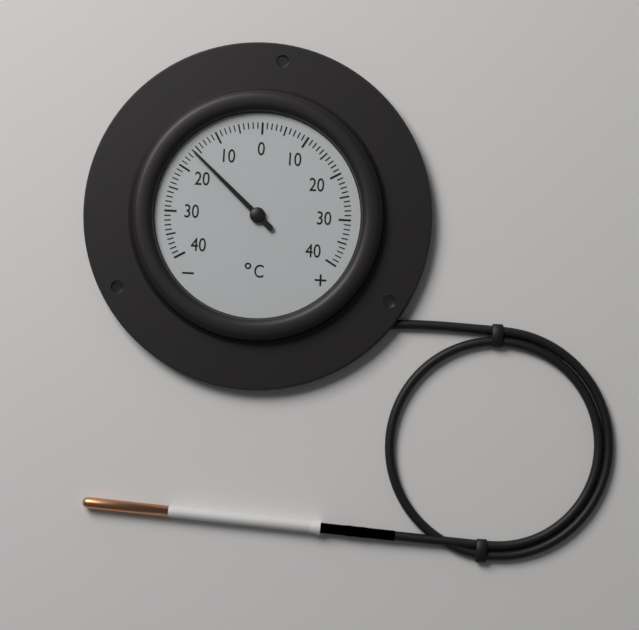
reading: -16 °C
